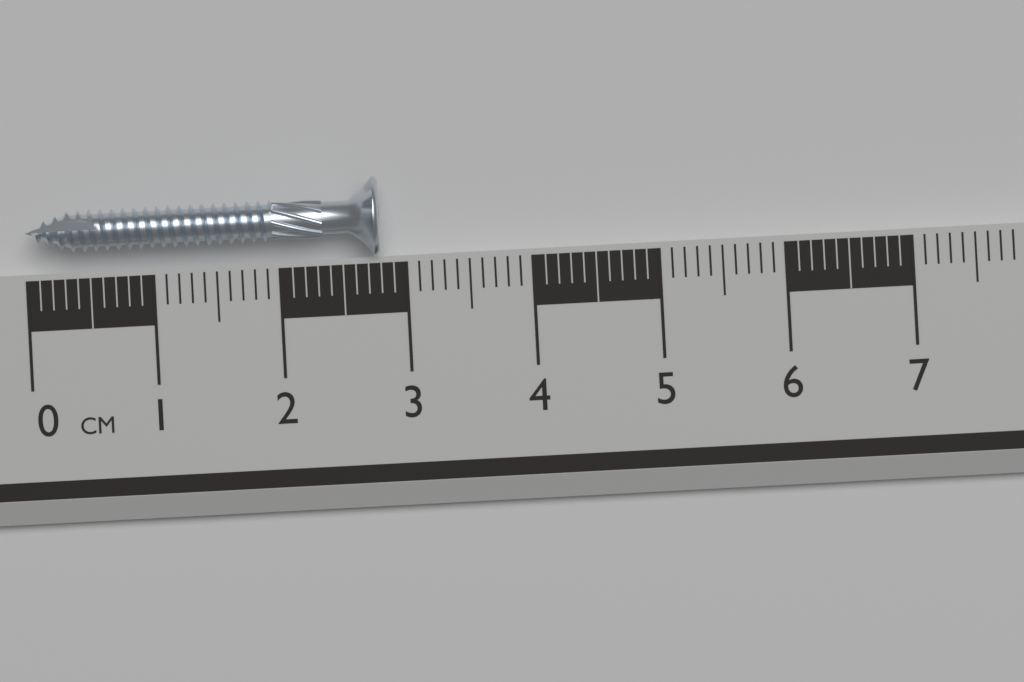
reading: 2.8 cm
